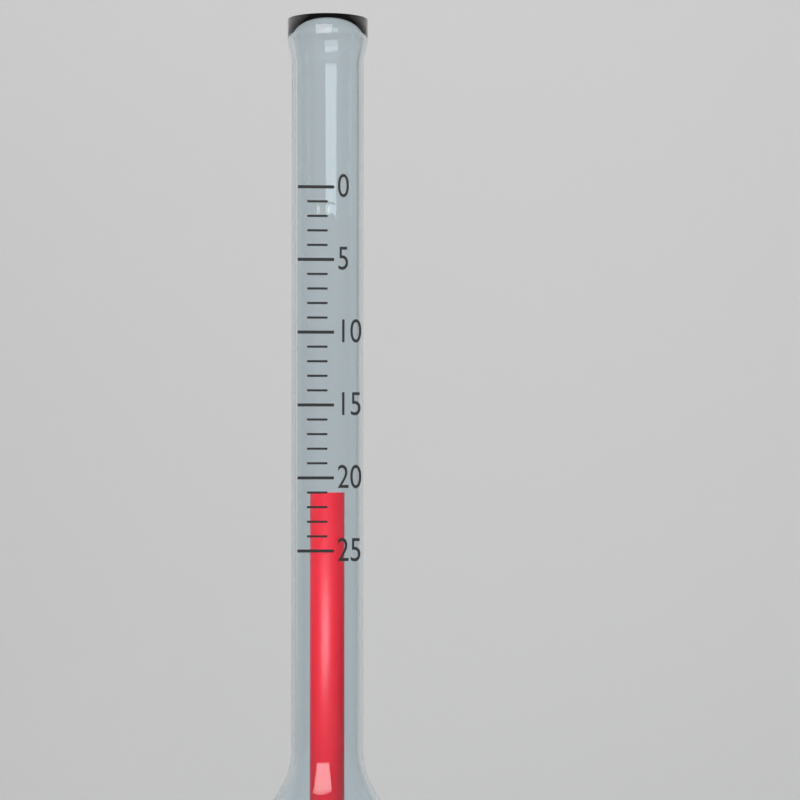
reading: 21 (no unit)
